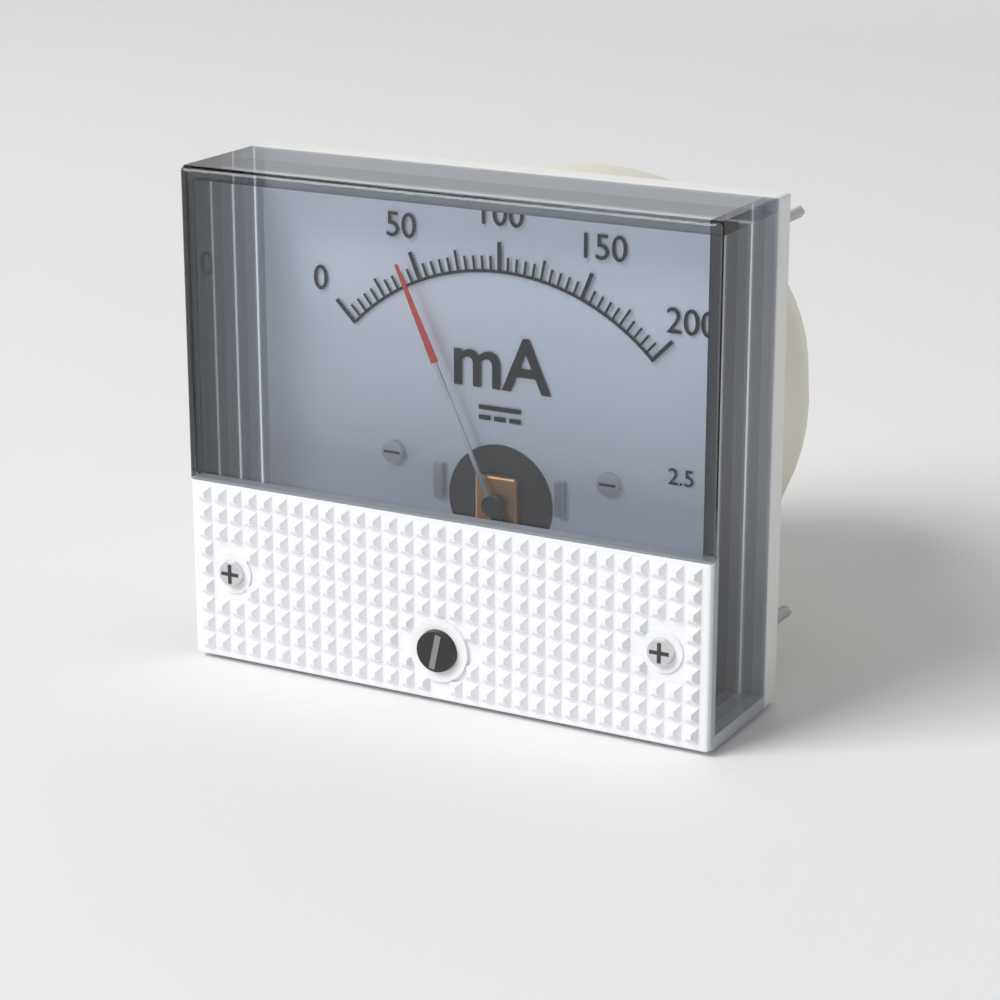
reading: 45 mA
